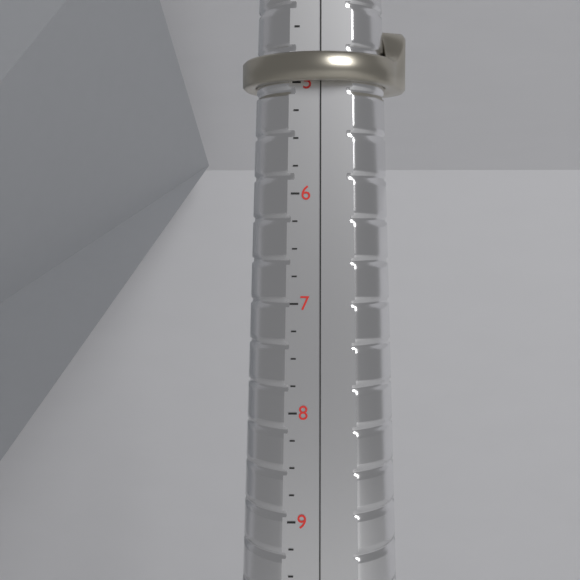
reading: 5.00 (no unit)
